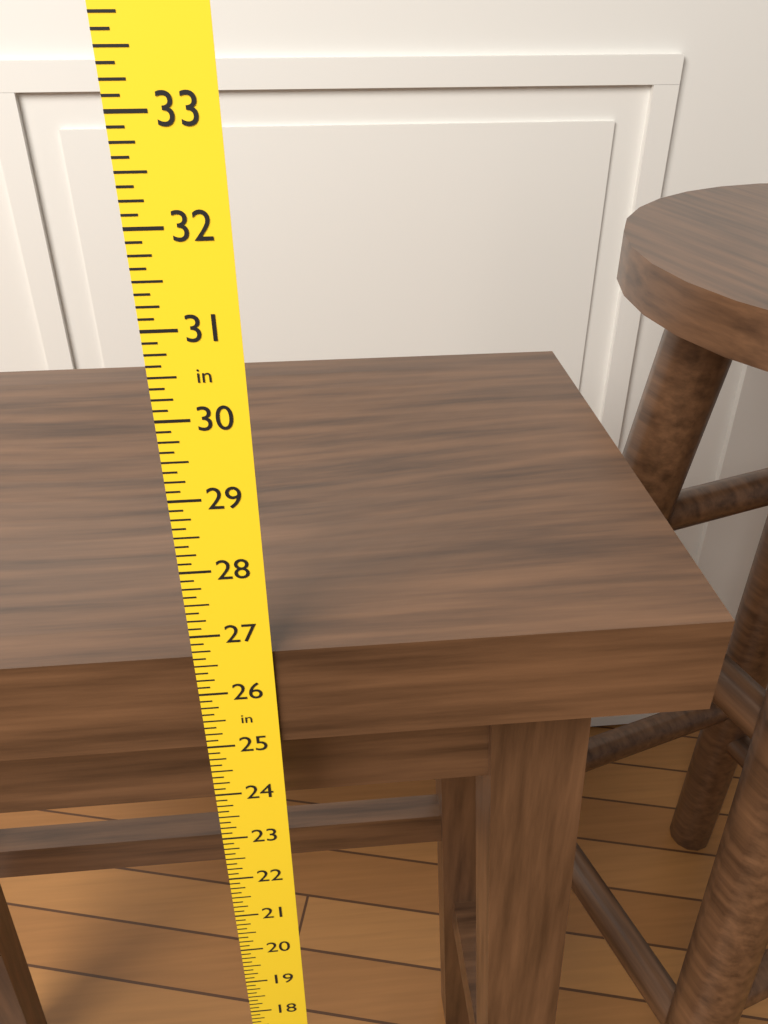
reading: 26.625 in
